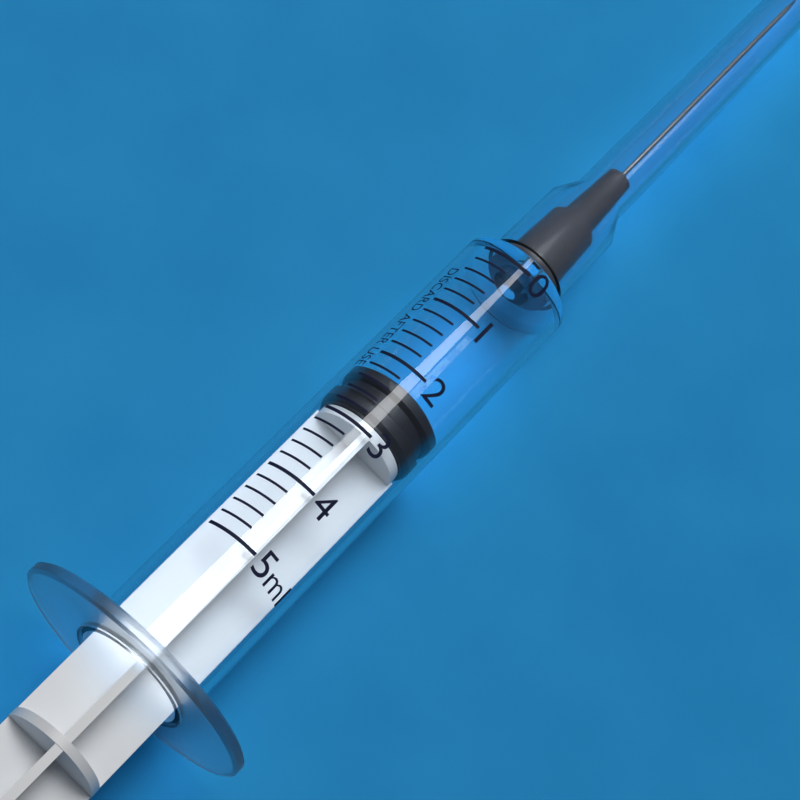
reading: 2.2 ml
